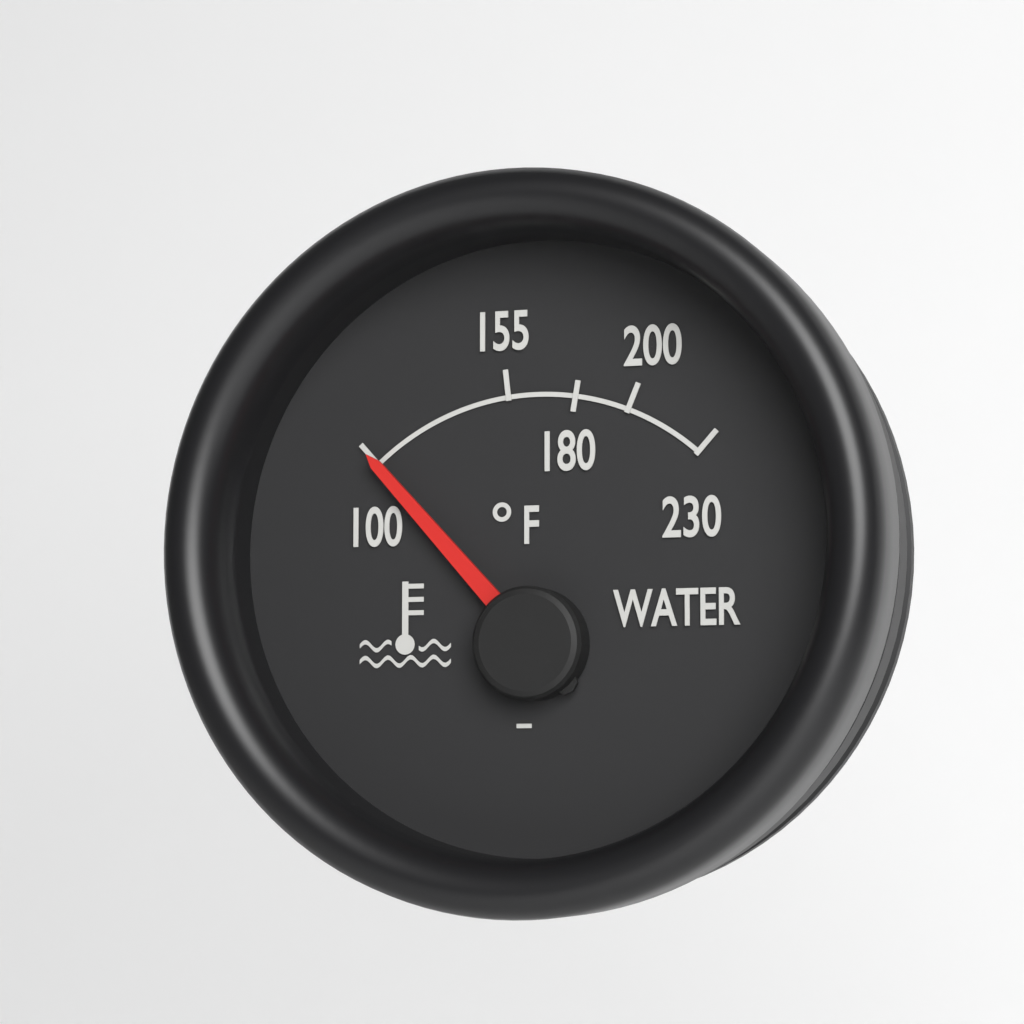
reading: 100.0 °F
